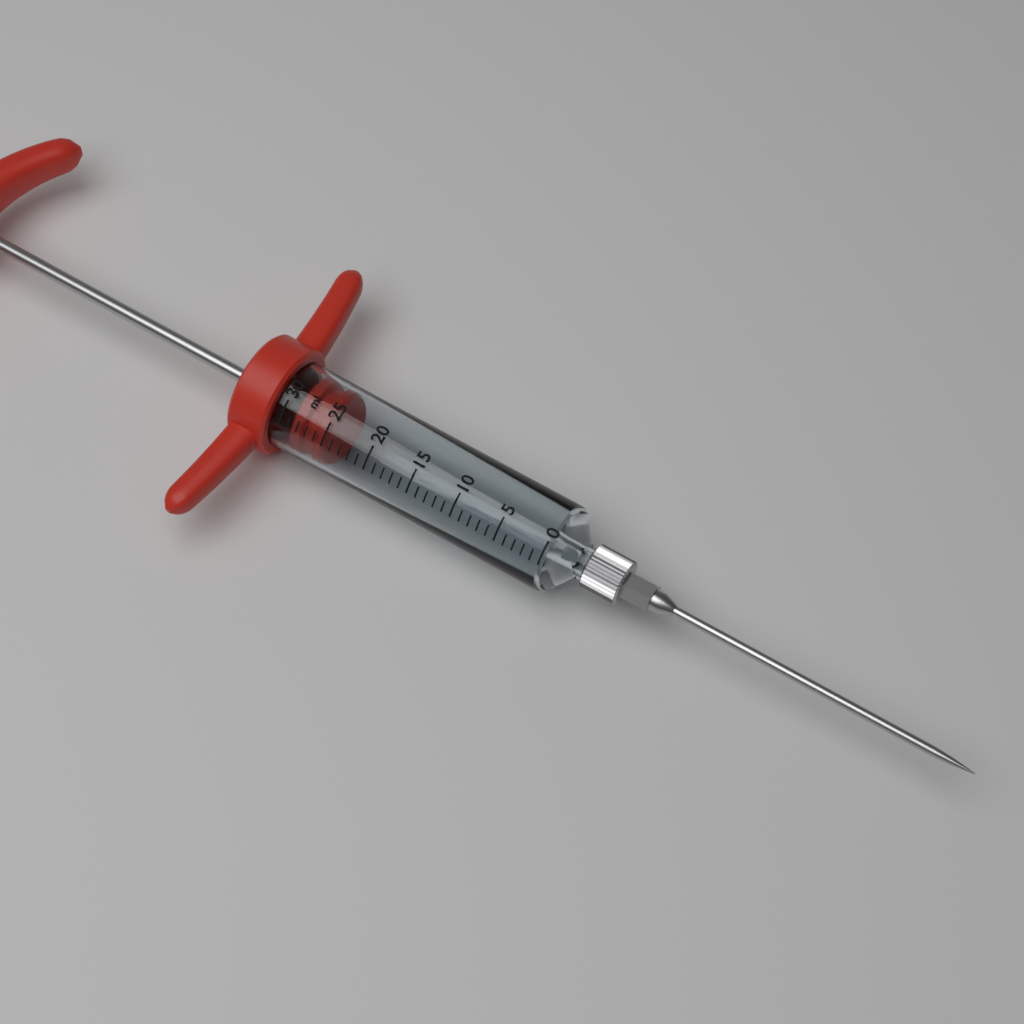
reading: 25 ml
